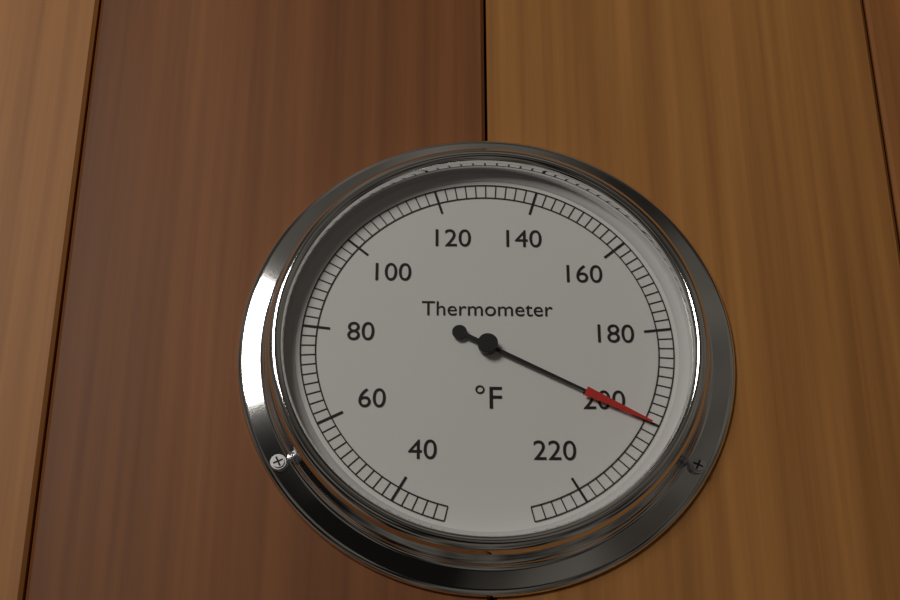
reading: 200 °F
